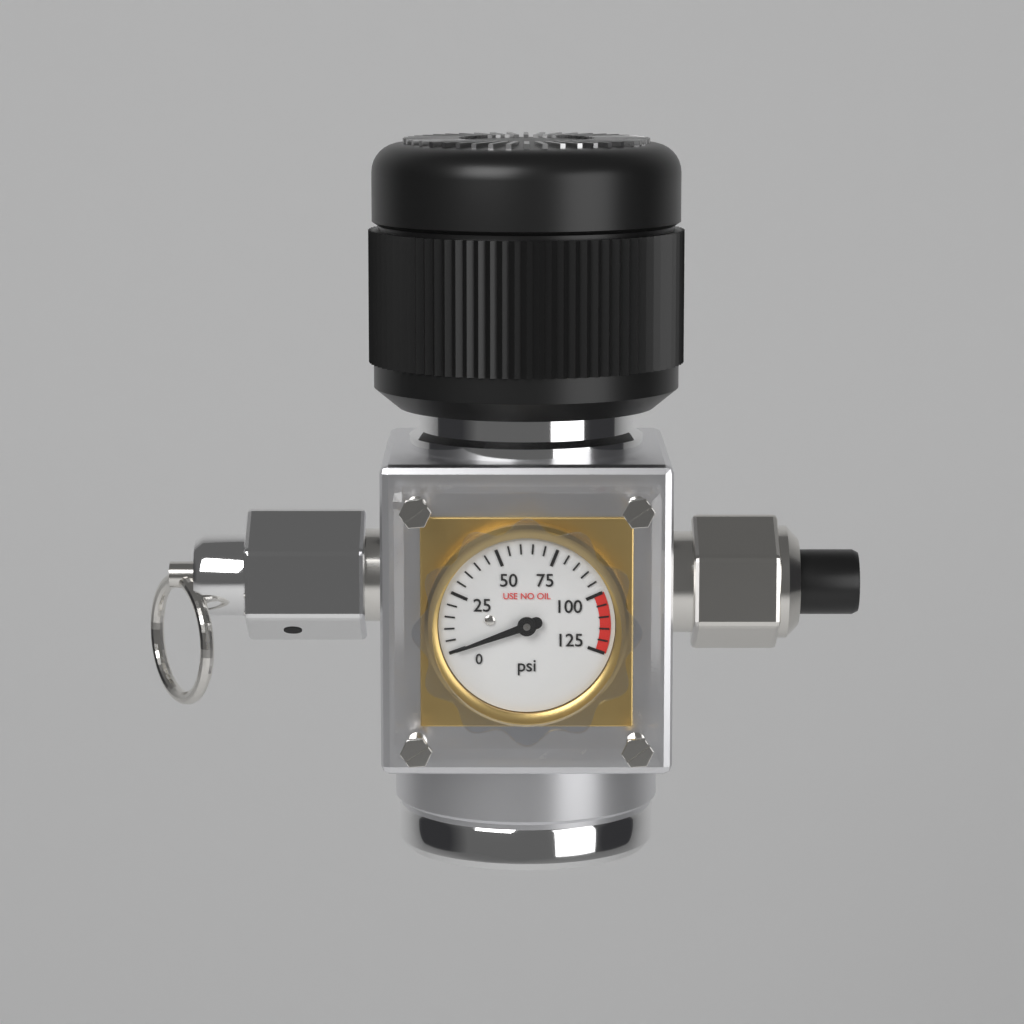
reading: 0 psi
